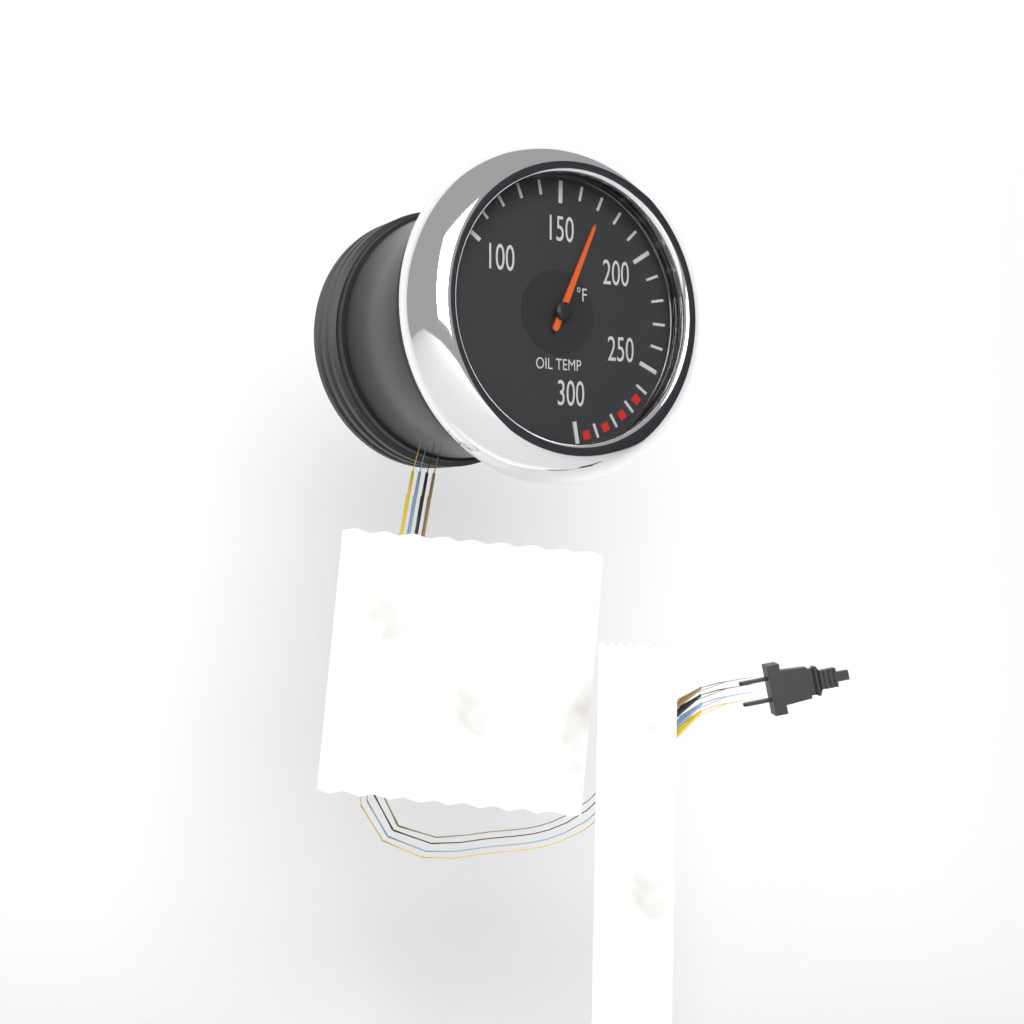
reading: 170 °F
